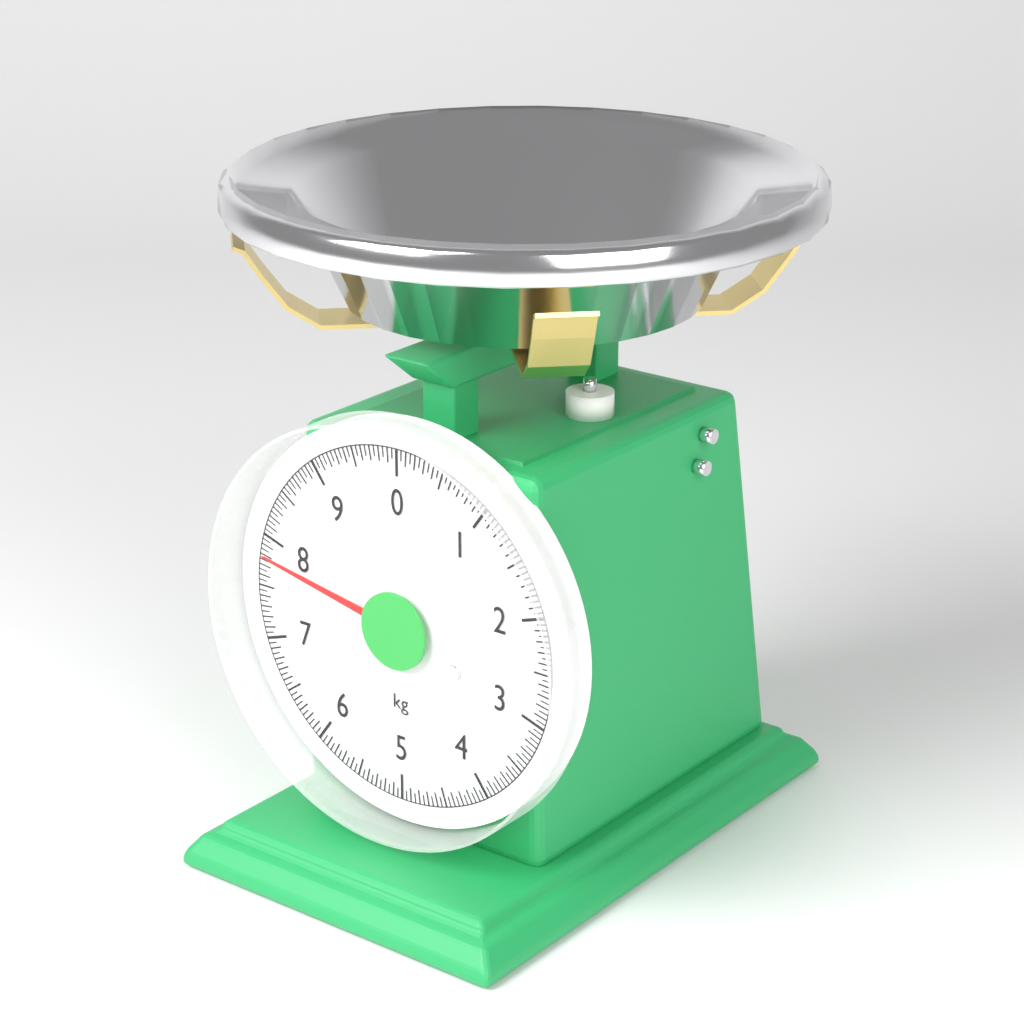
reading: 7.80 kg
